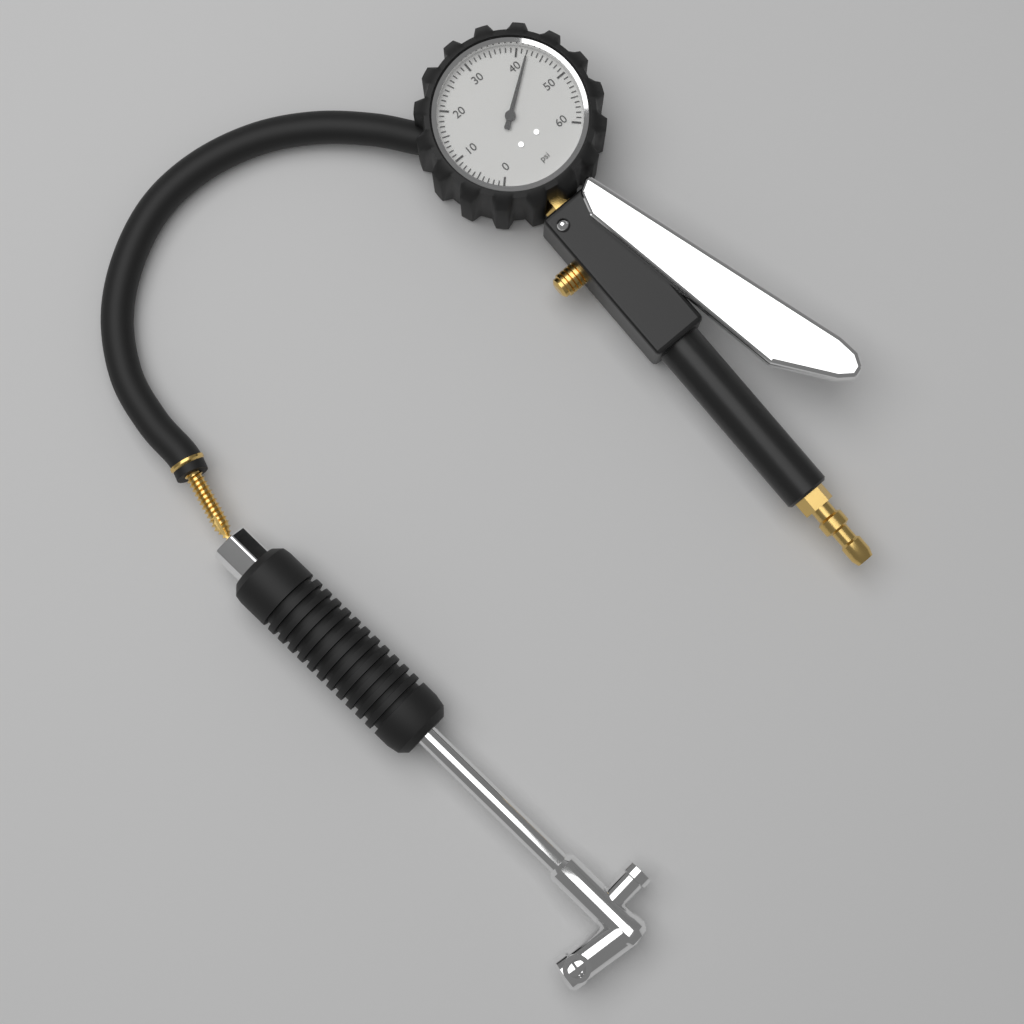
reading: 42 psi
